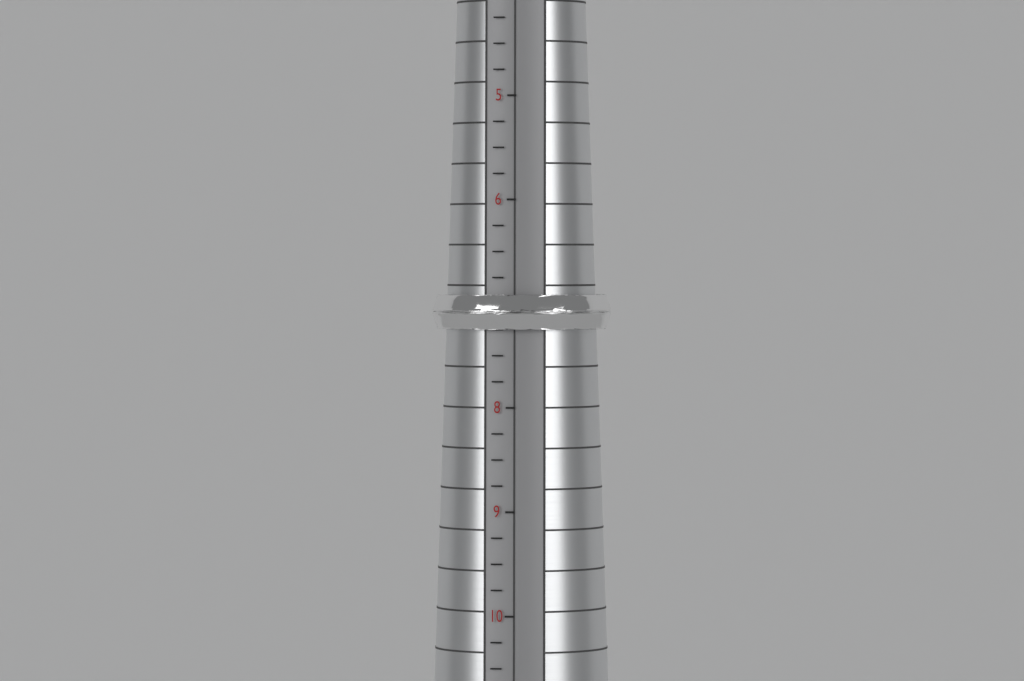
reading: 7.25 (no unit)
